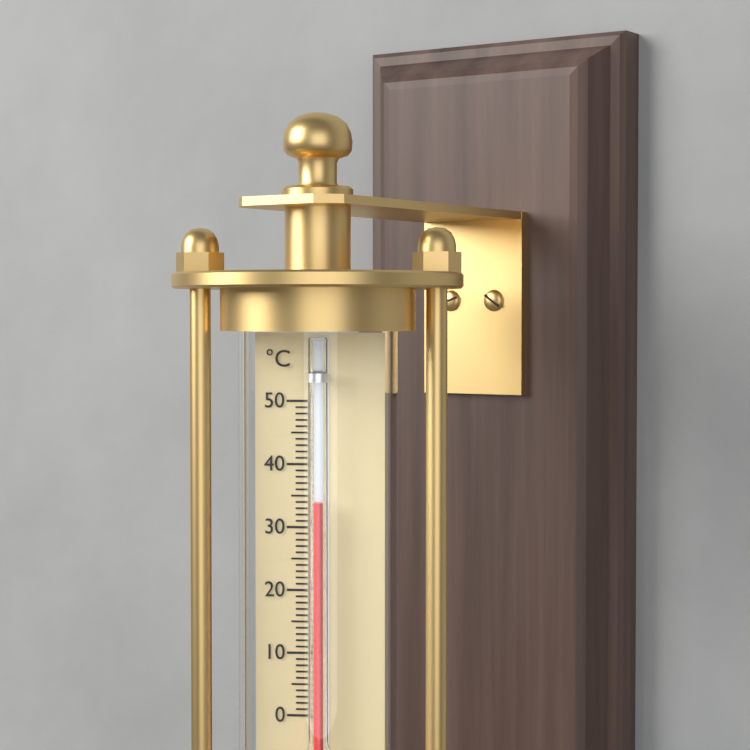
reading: 34 °C
